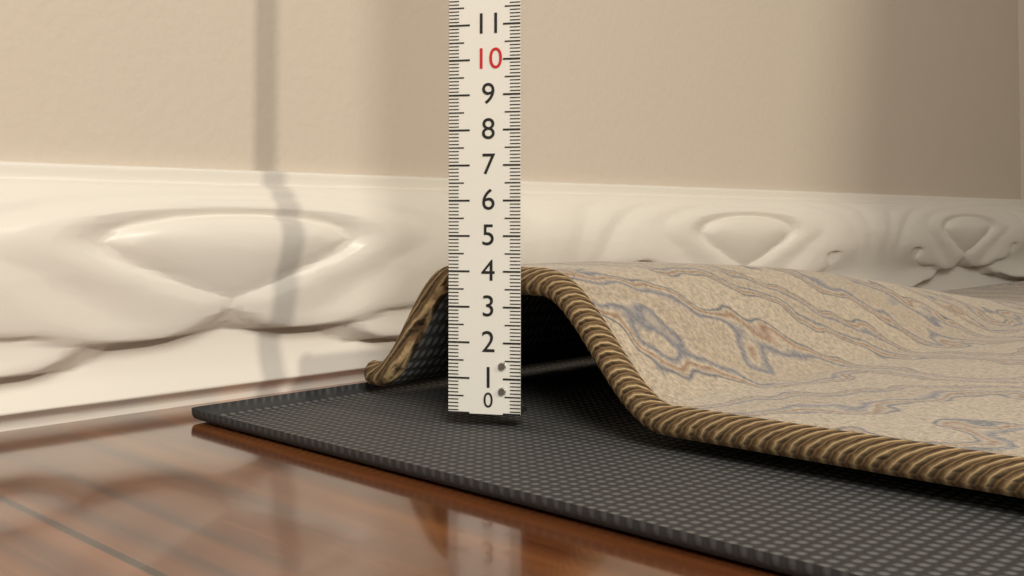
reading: 4.1 (no unit)
